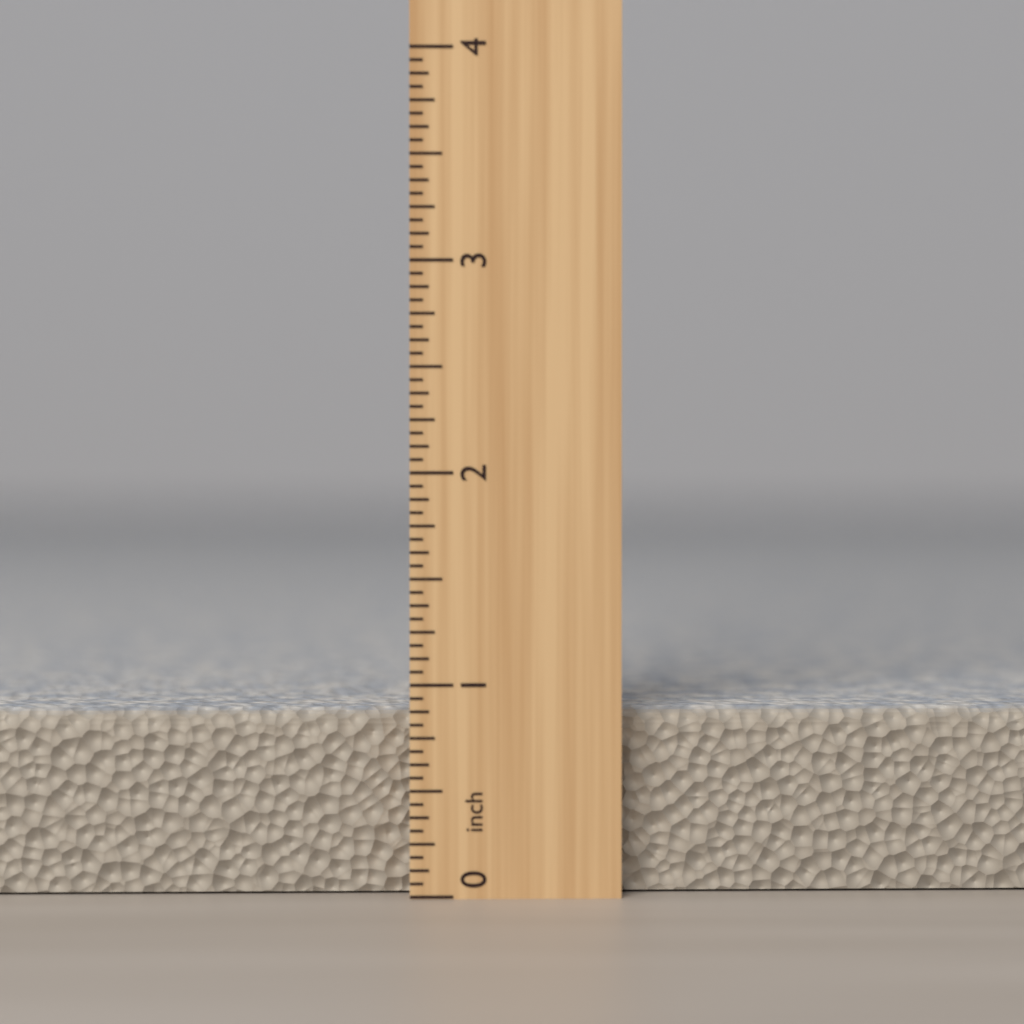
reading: 0.8750 inch
